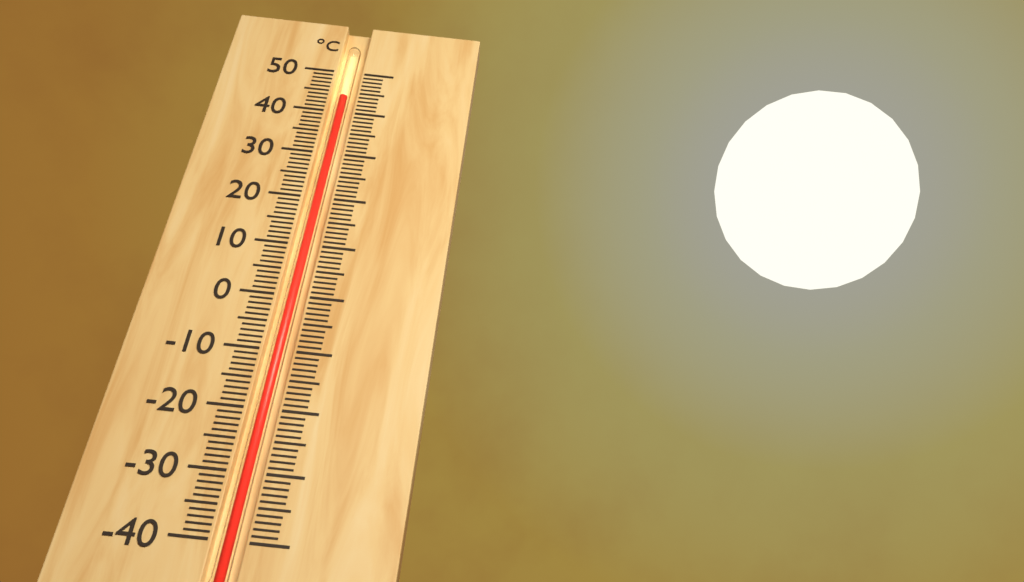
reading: 44 °C
